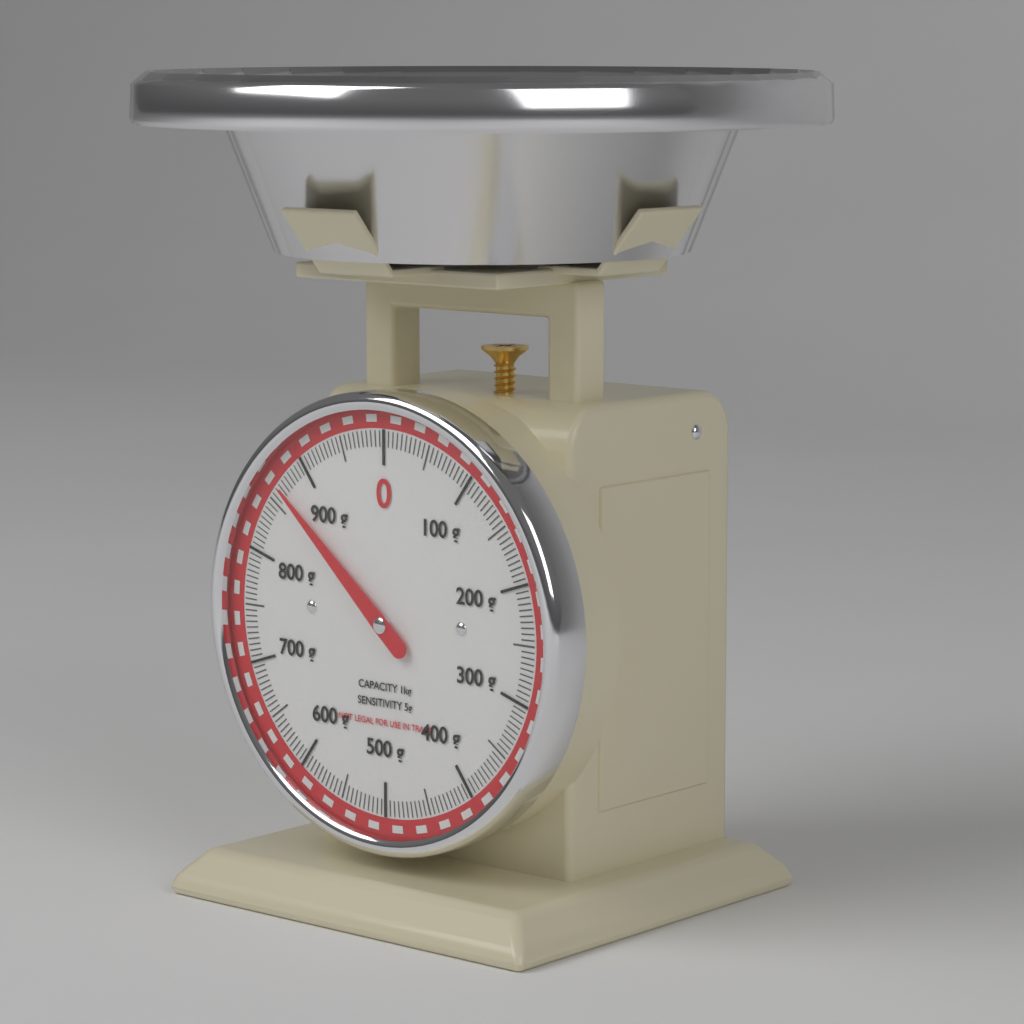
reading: 865 g
